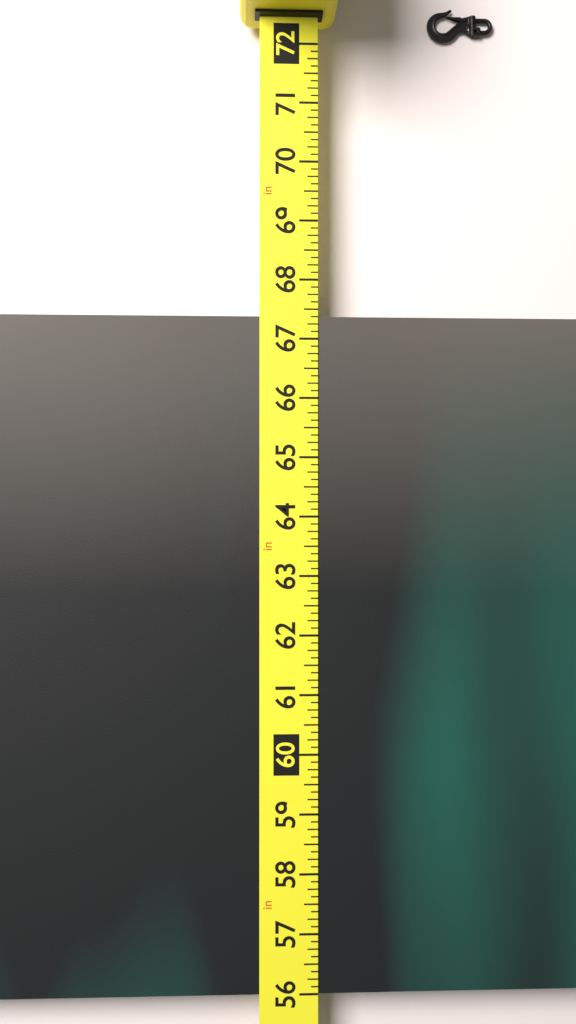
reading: 67.375 in
